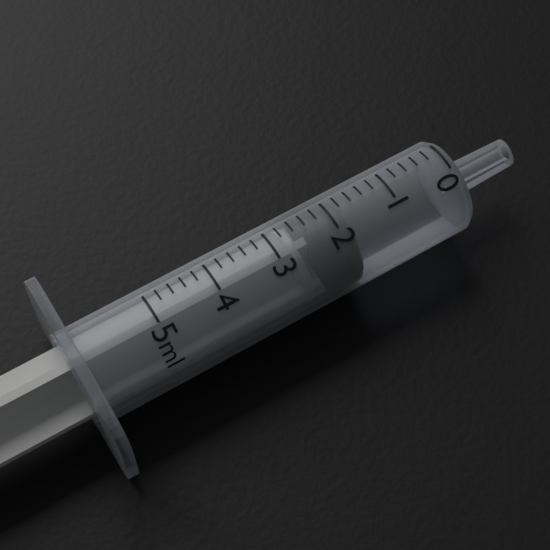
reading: 1.8 ml
